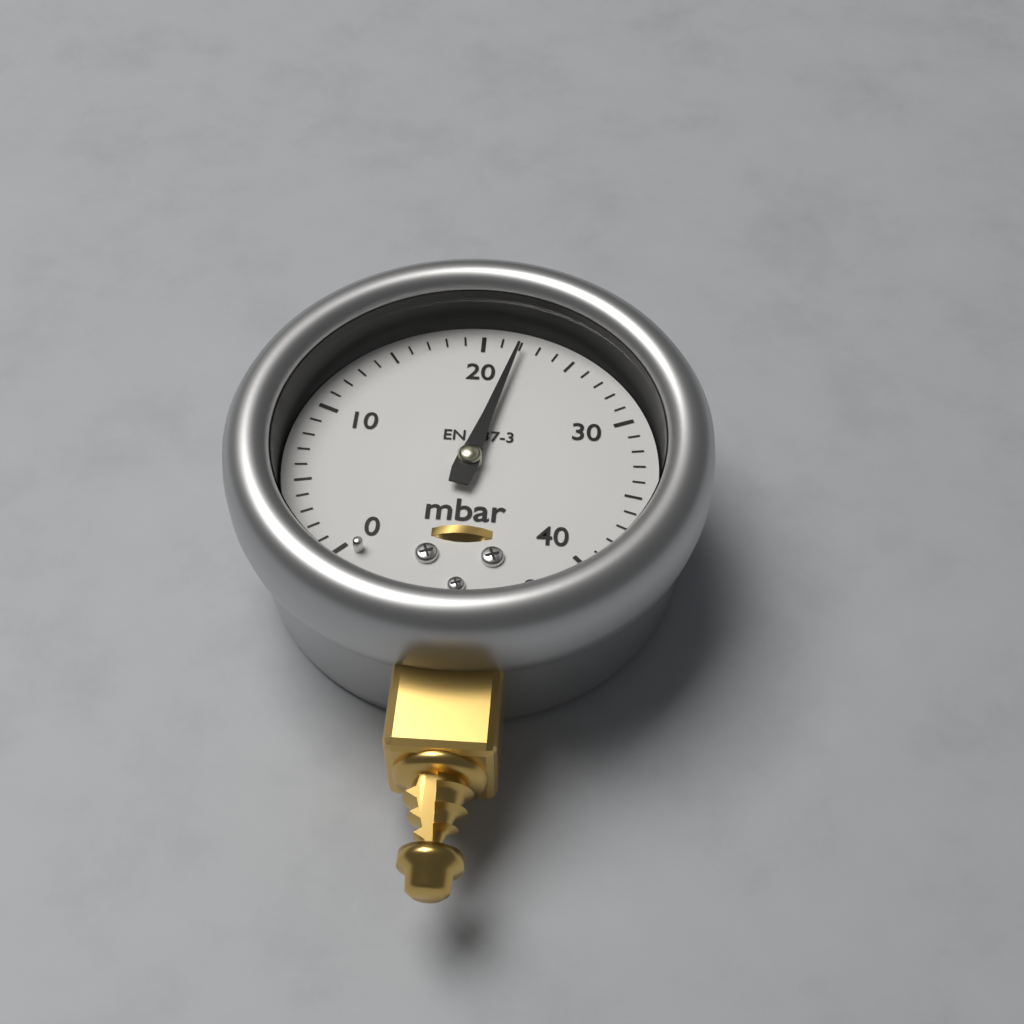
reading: 22 mbar
